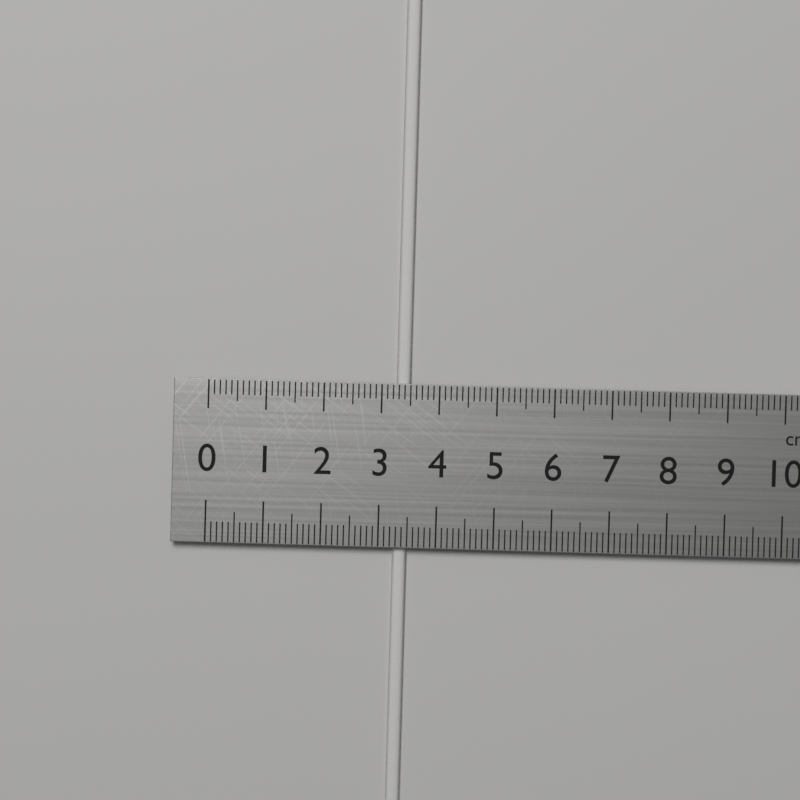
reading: 3.5 cm
